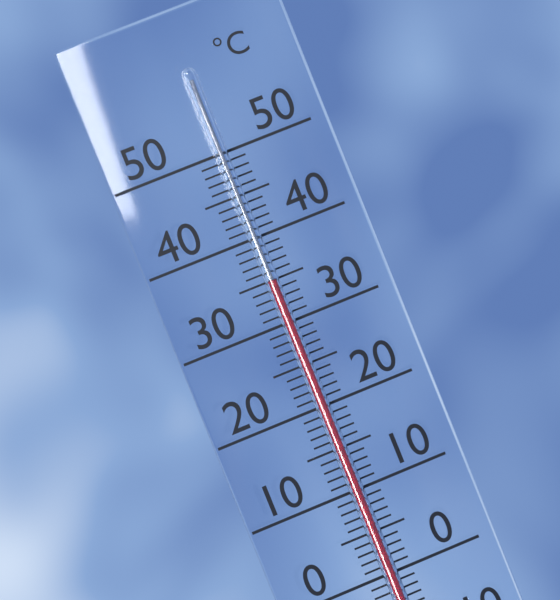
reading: 35 °C
